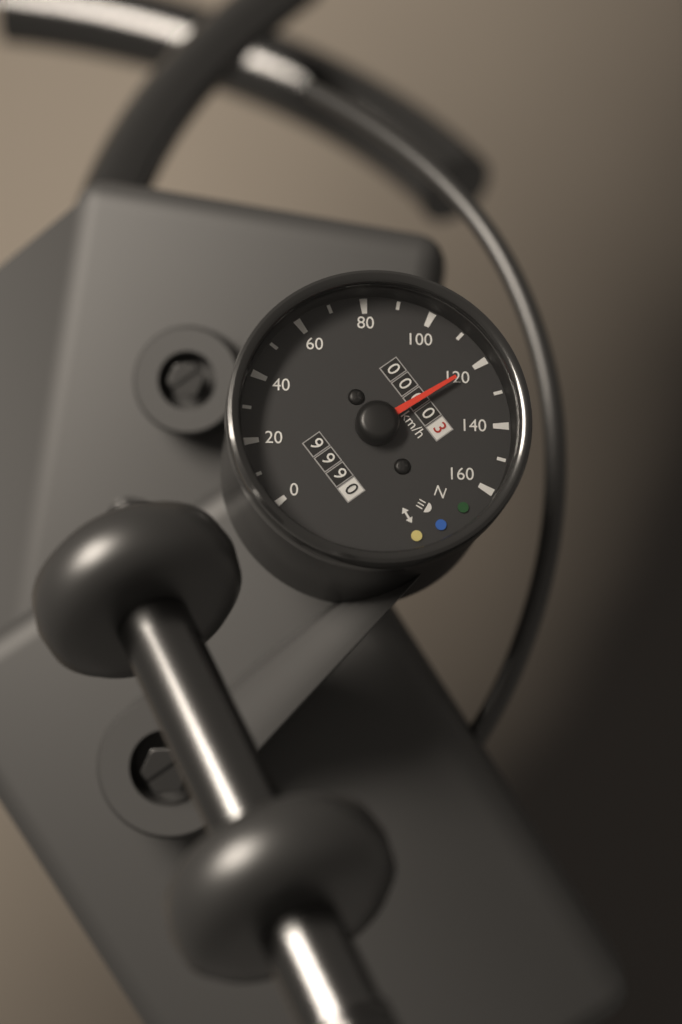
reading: 120 km/h
